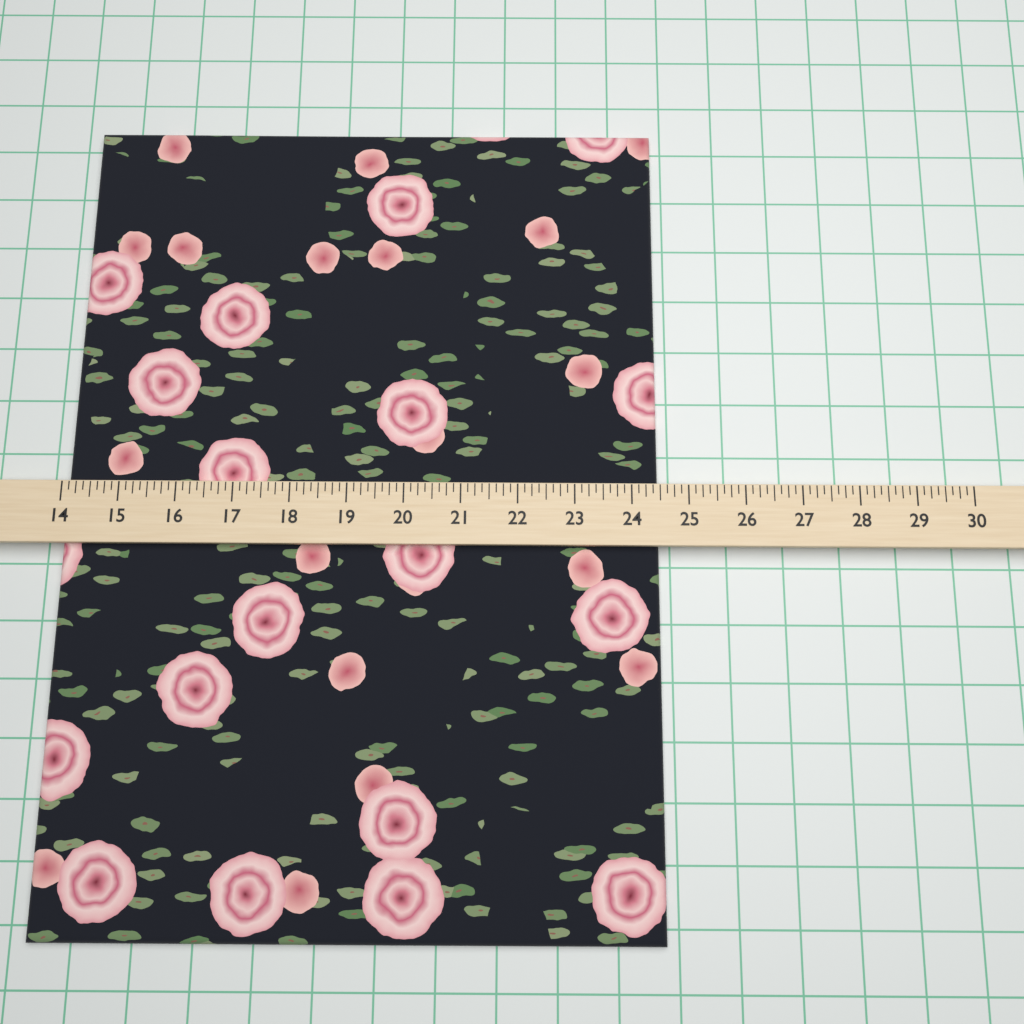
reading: 24.500 (no unit)
